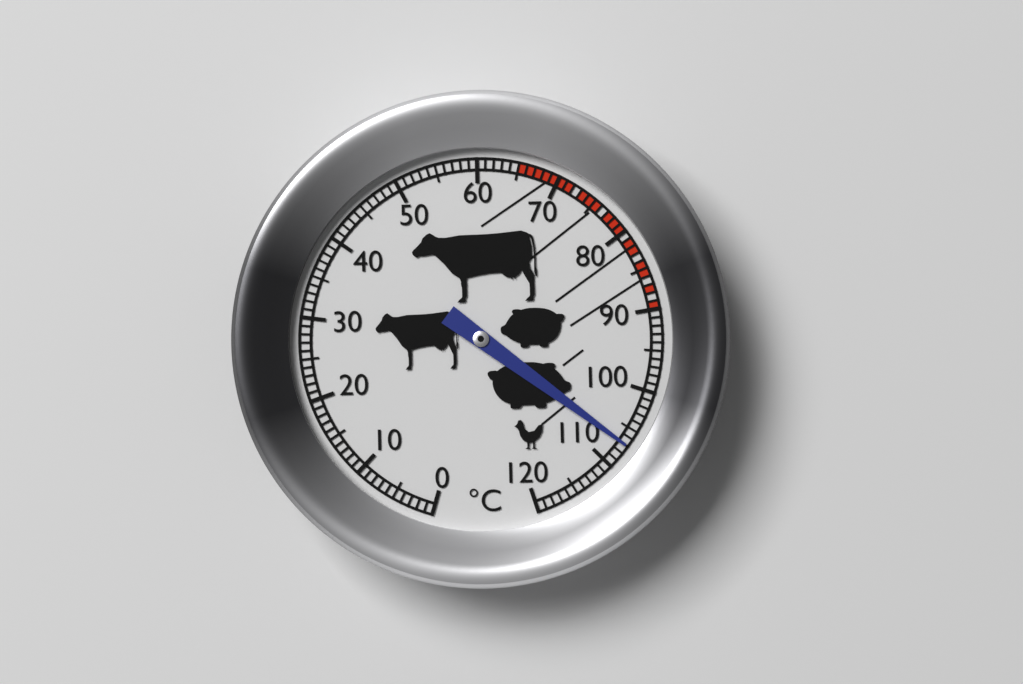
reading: 107 °C
